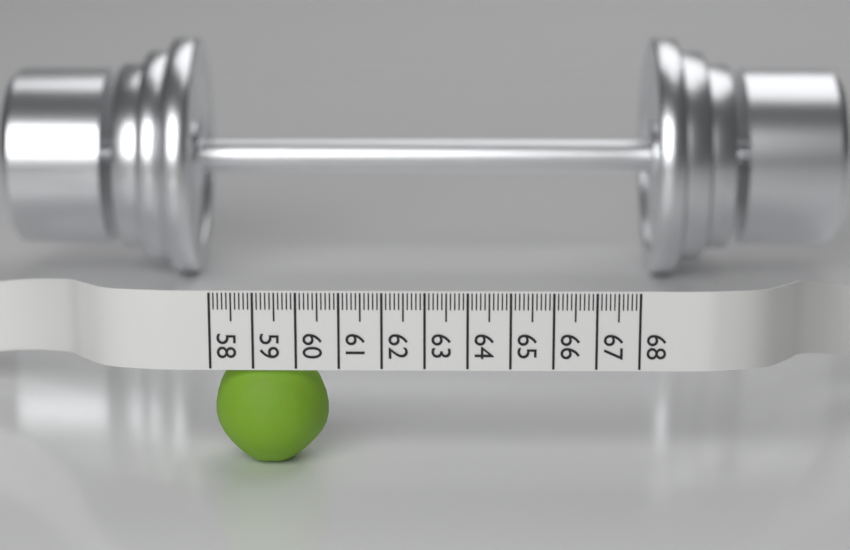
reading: 60.7 (no unit)
